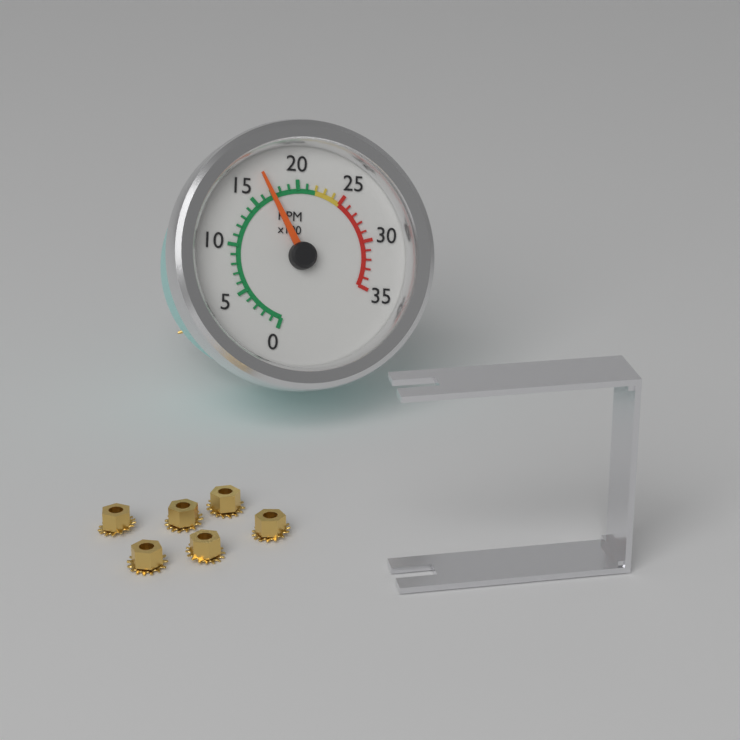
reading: 1700 RPM
